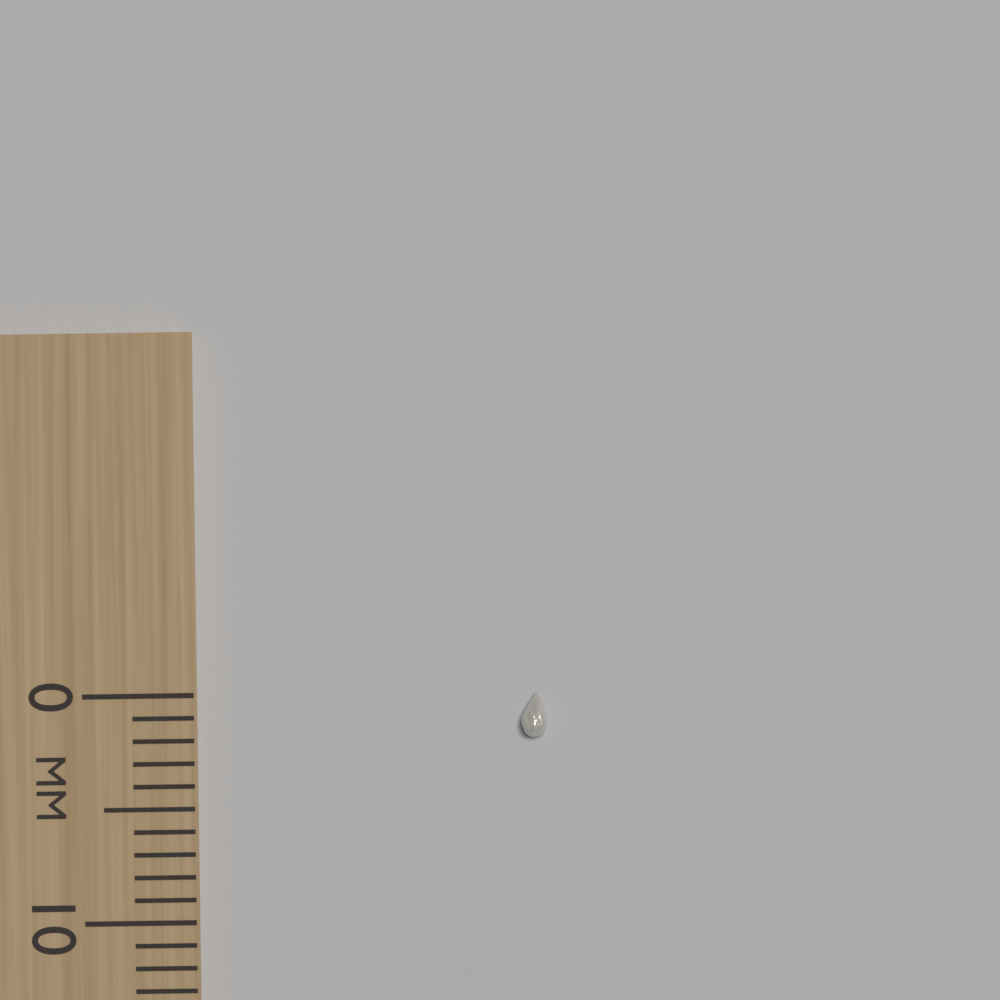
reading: 2 mm
